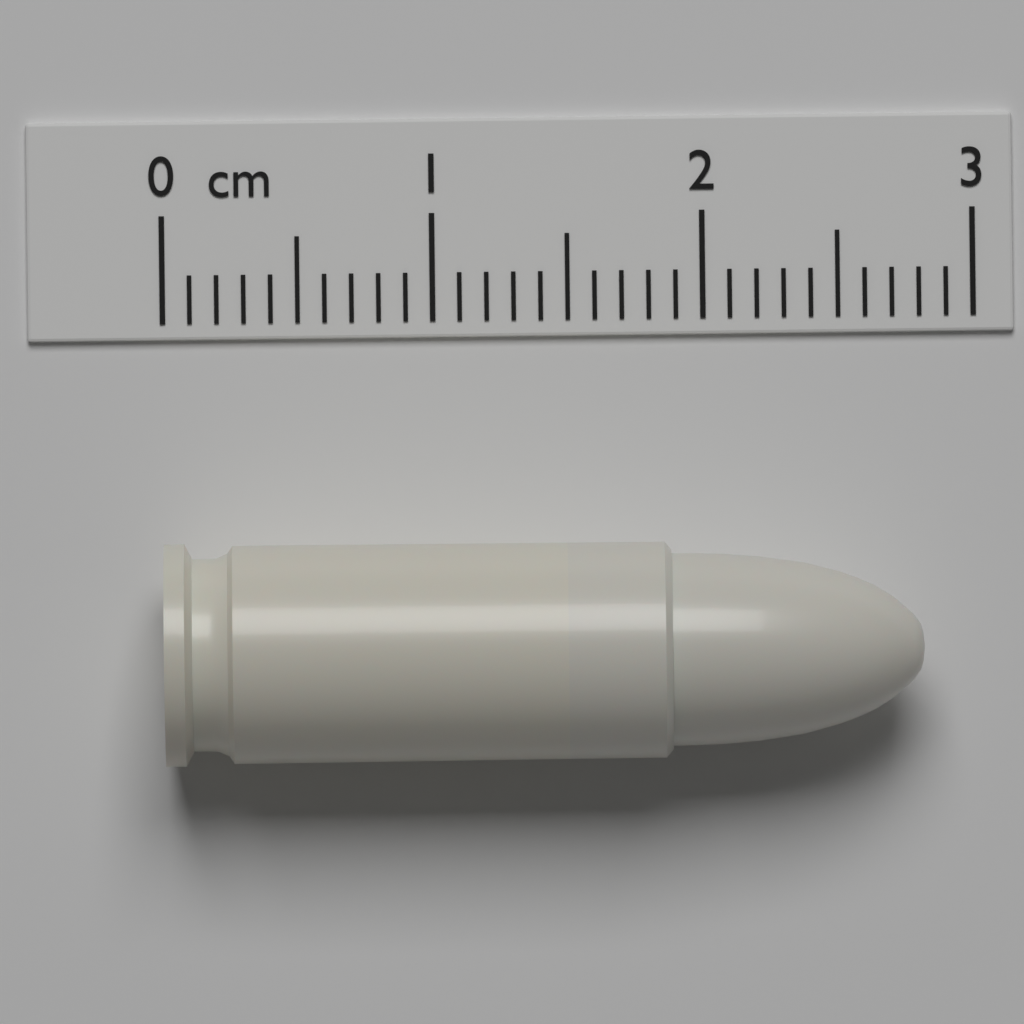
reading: 2.8 cm
